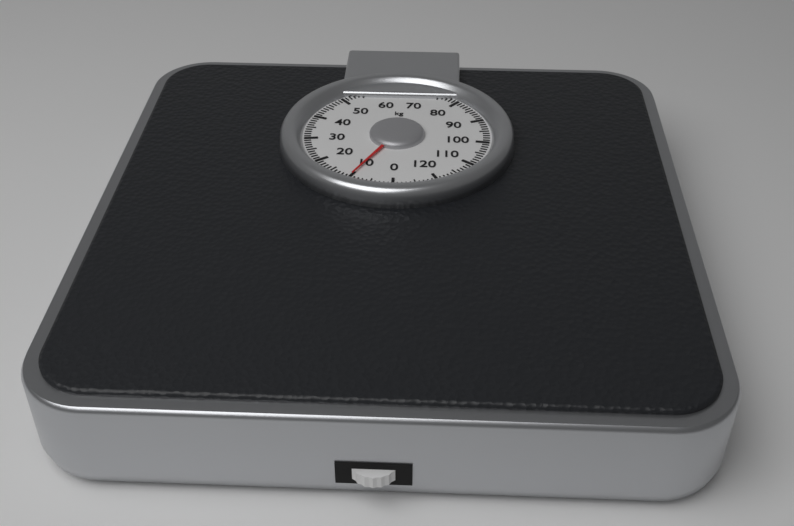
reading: 10 kg
